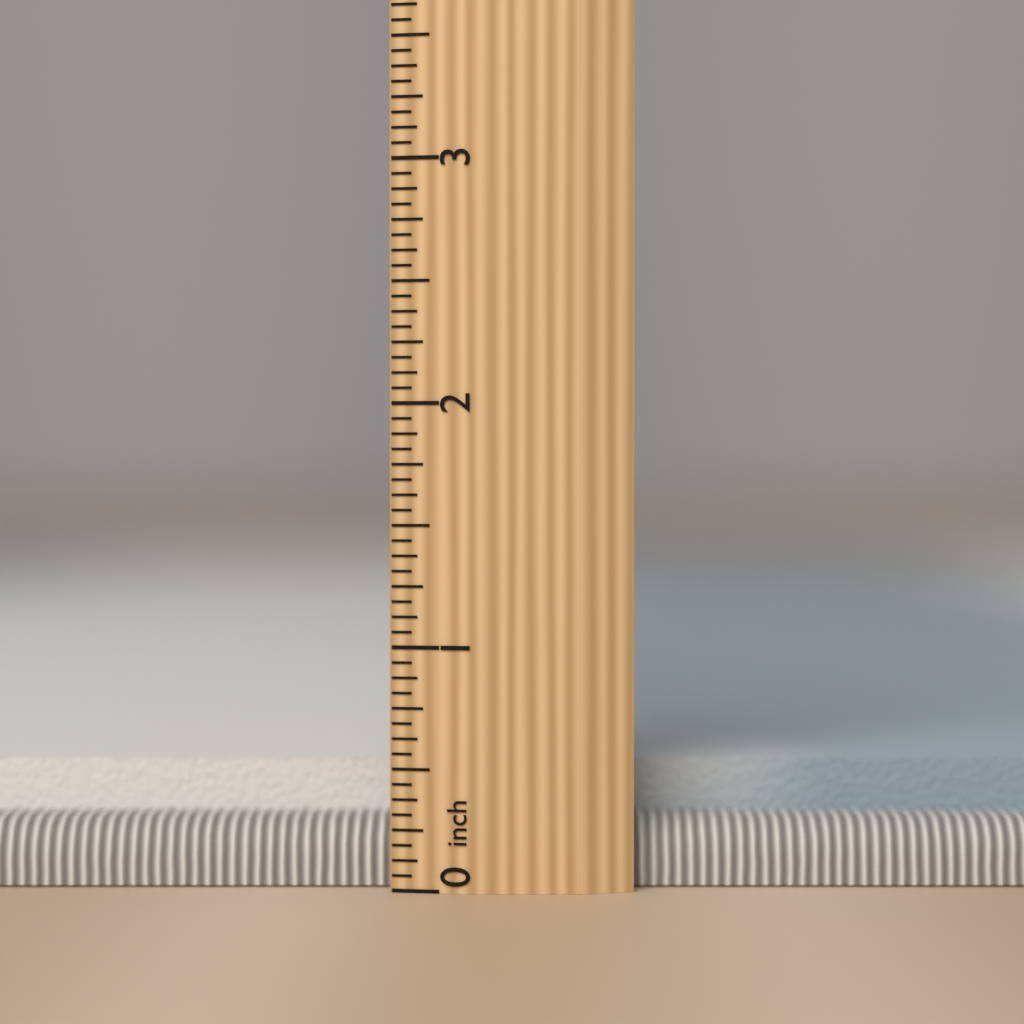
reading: 0.5000 inch
